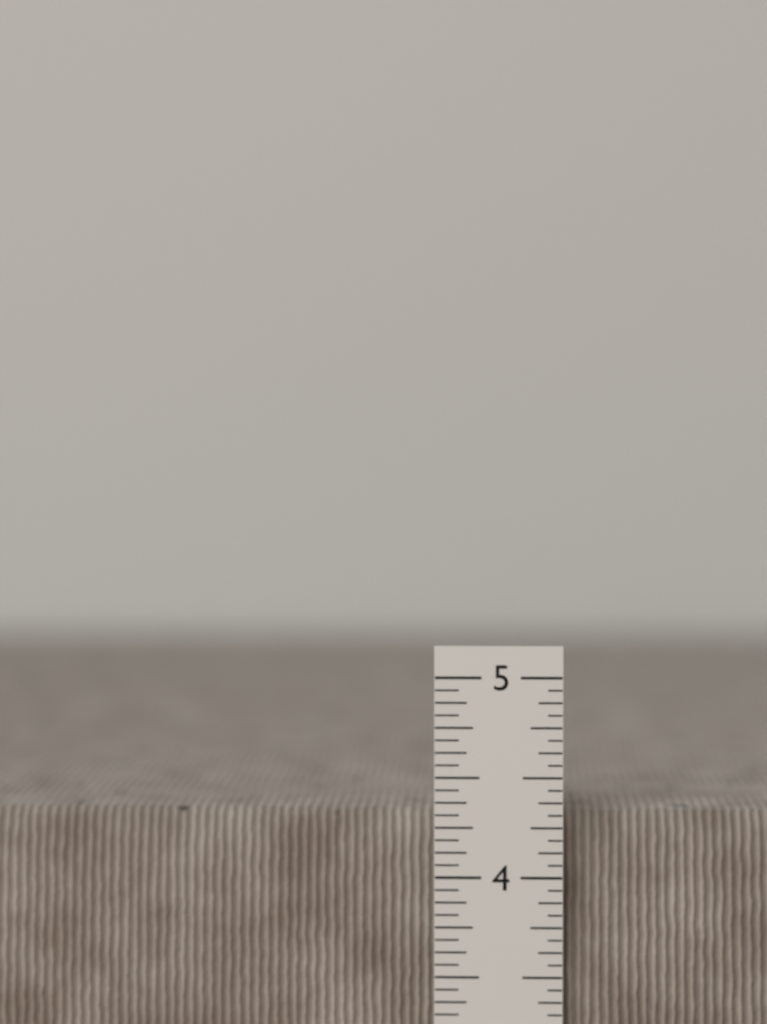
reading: 4.3125 in
